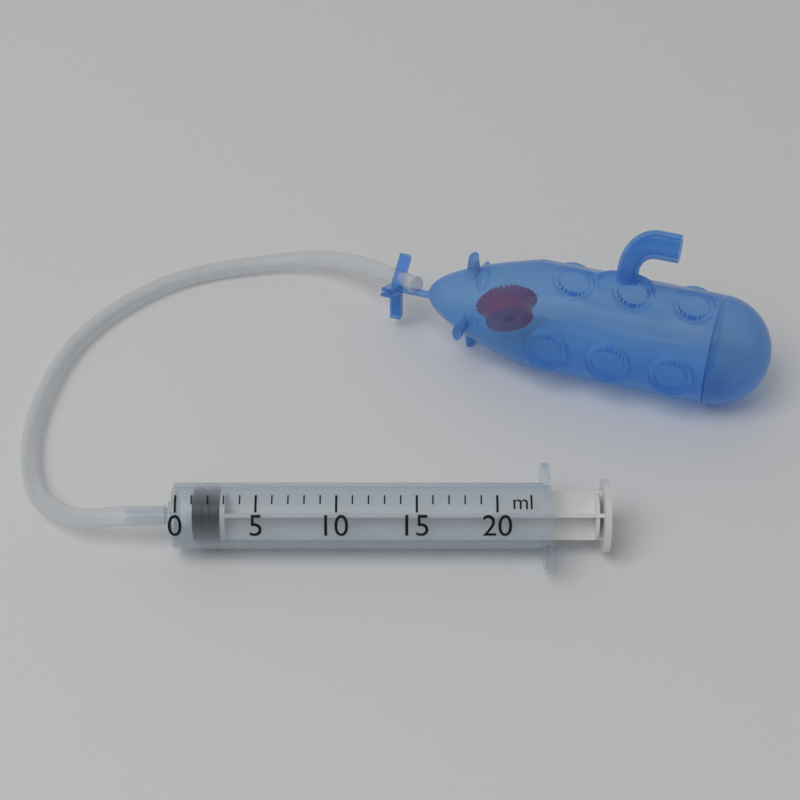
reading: 1 ml
